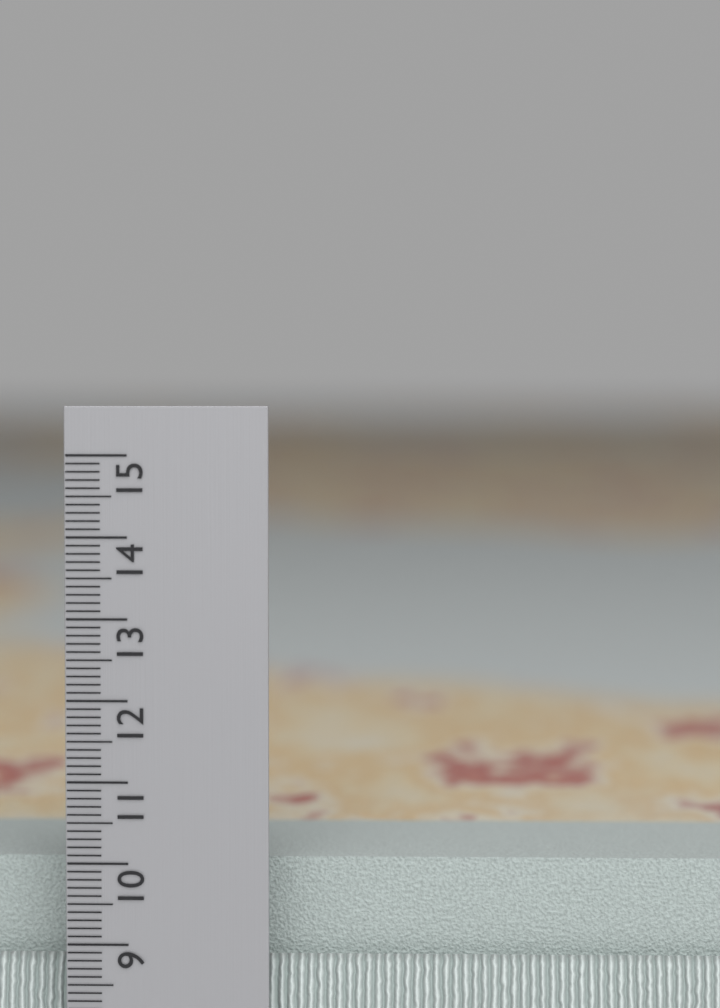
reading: 10.7 cm
